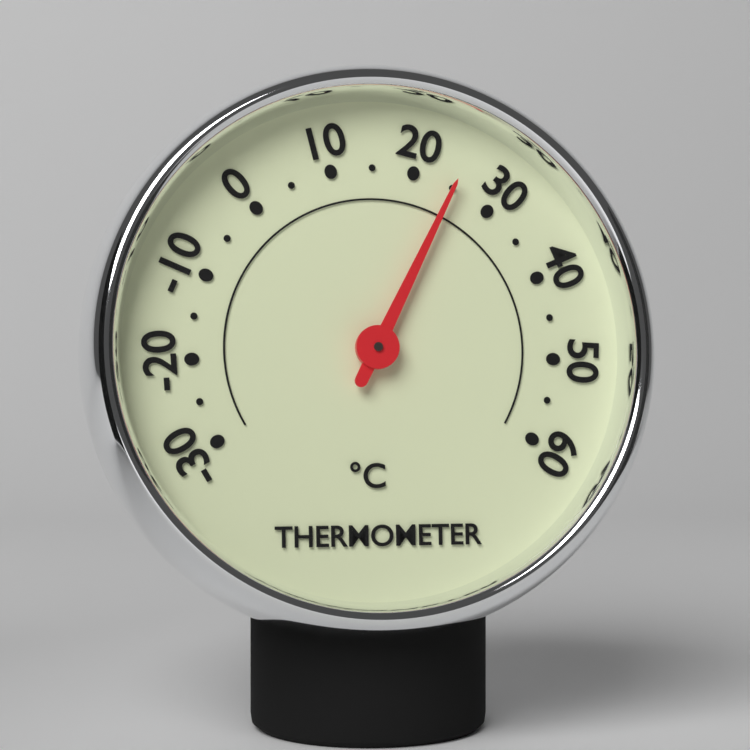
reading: 25 °C
